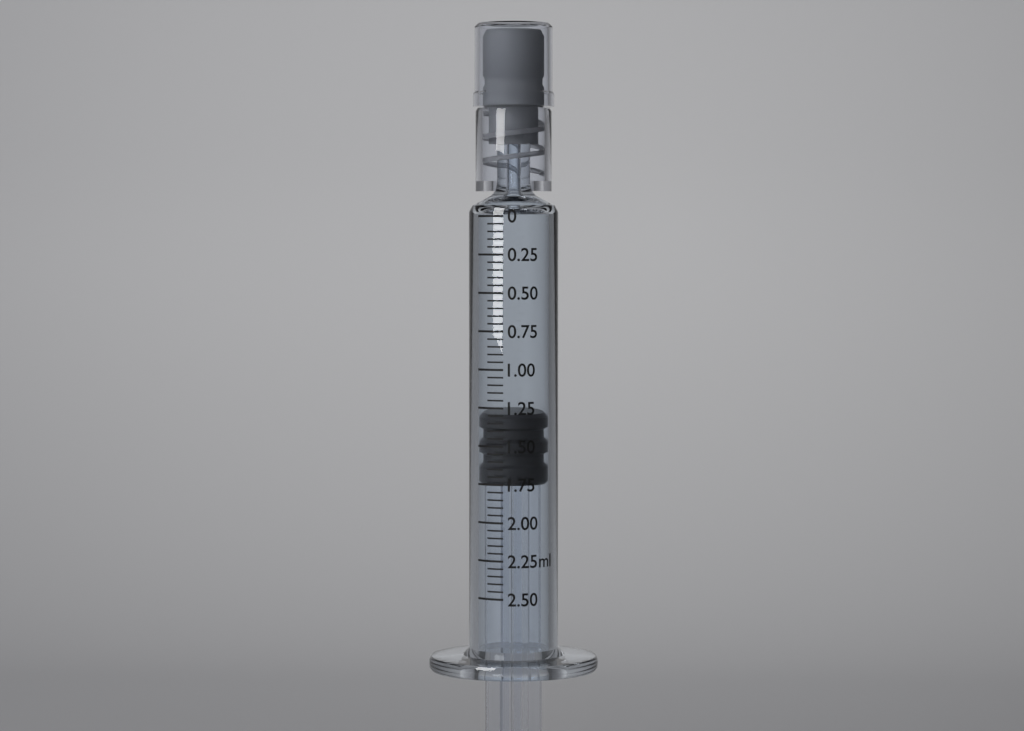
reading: 1.30 ml
